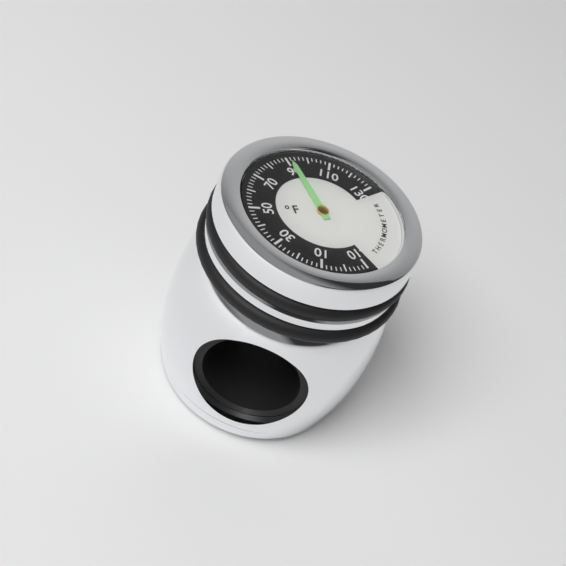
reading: 92 °F
